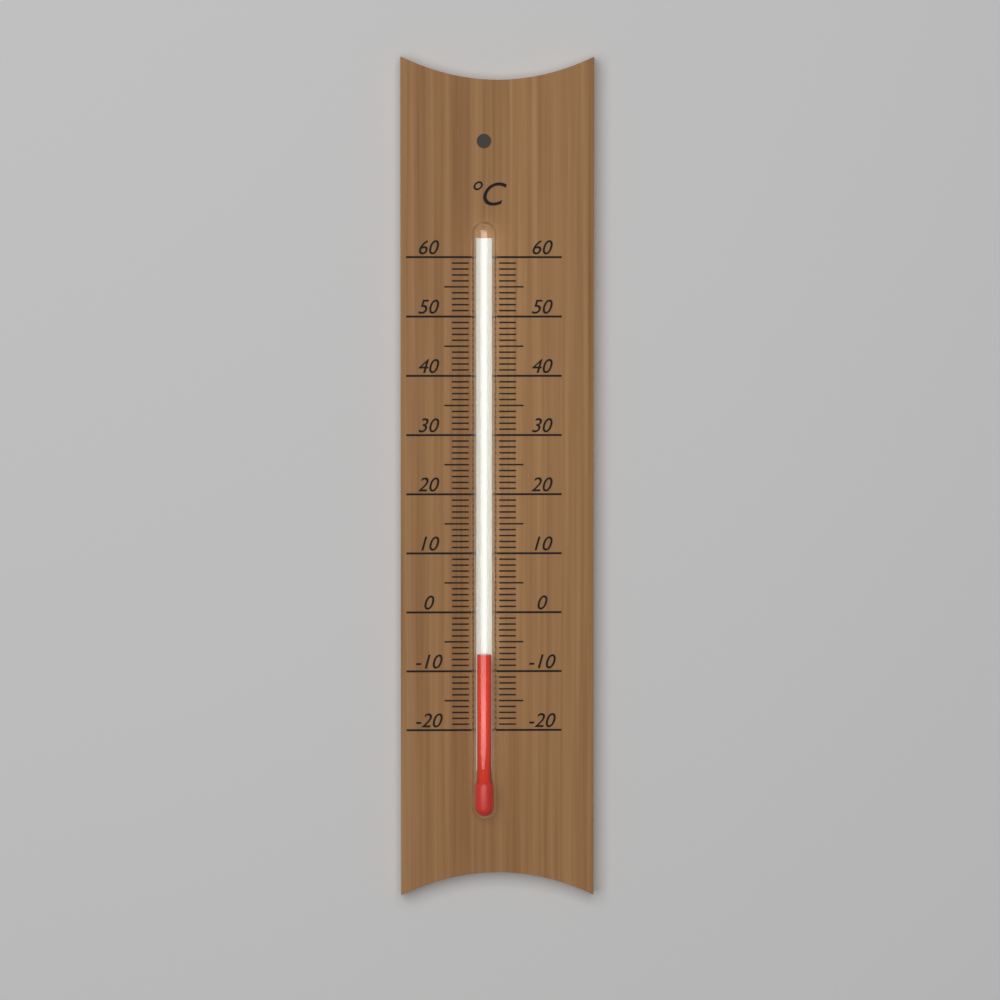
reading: -7 °C
